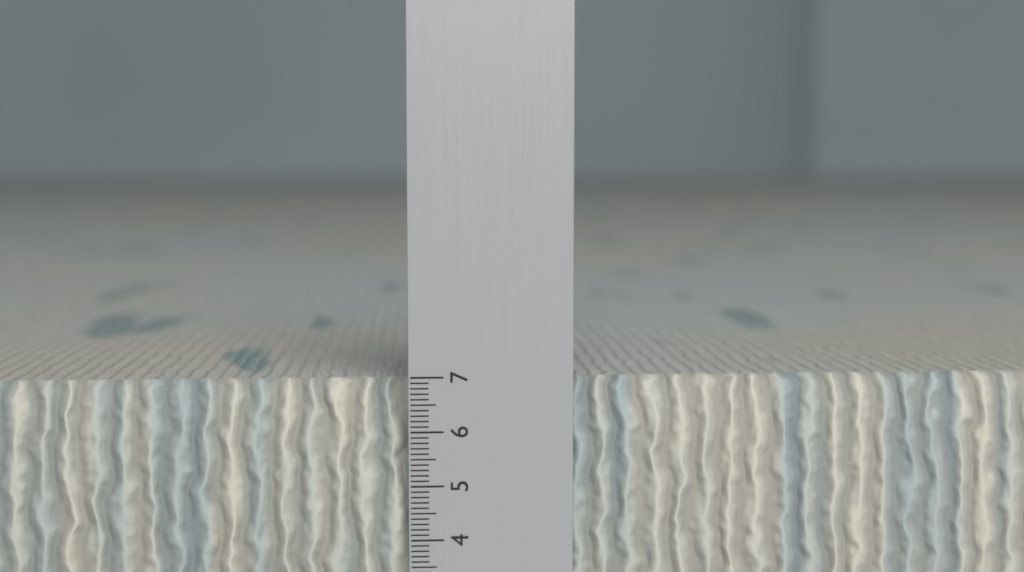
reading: 6.9 cm
